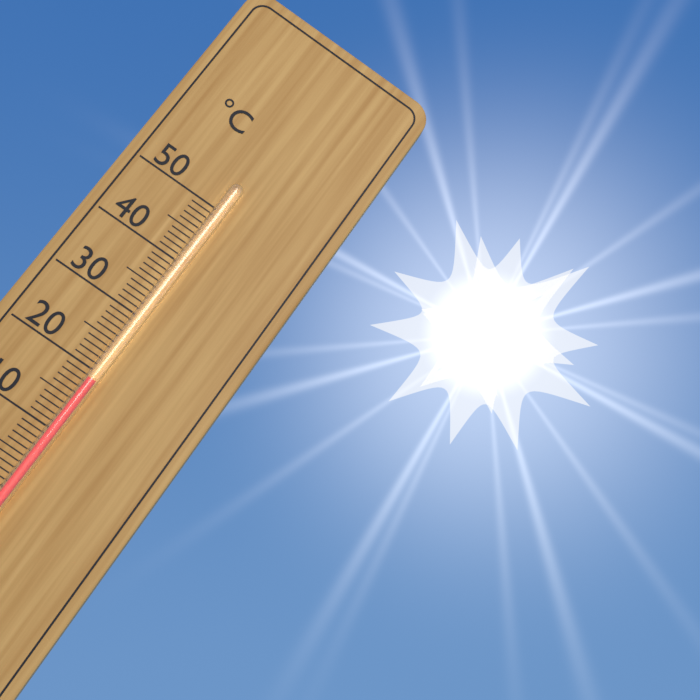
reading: 19 °C
